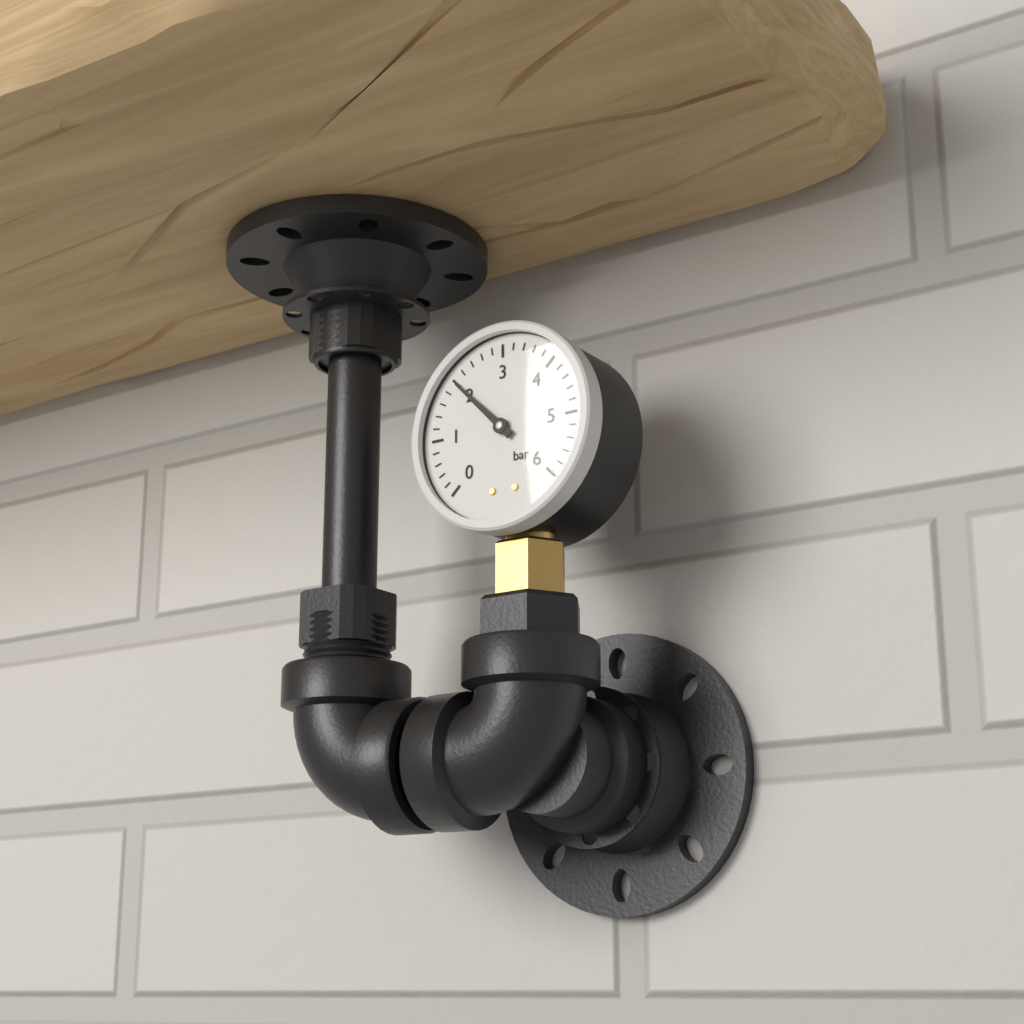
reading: 2.0 bar
